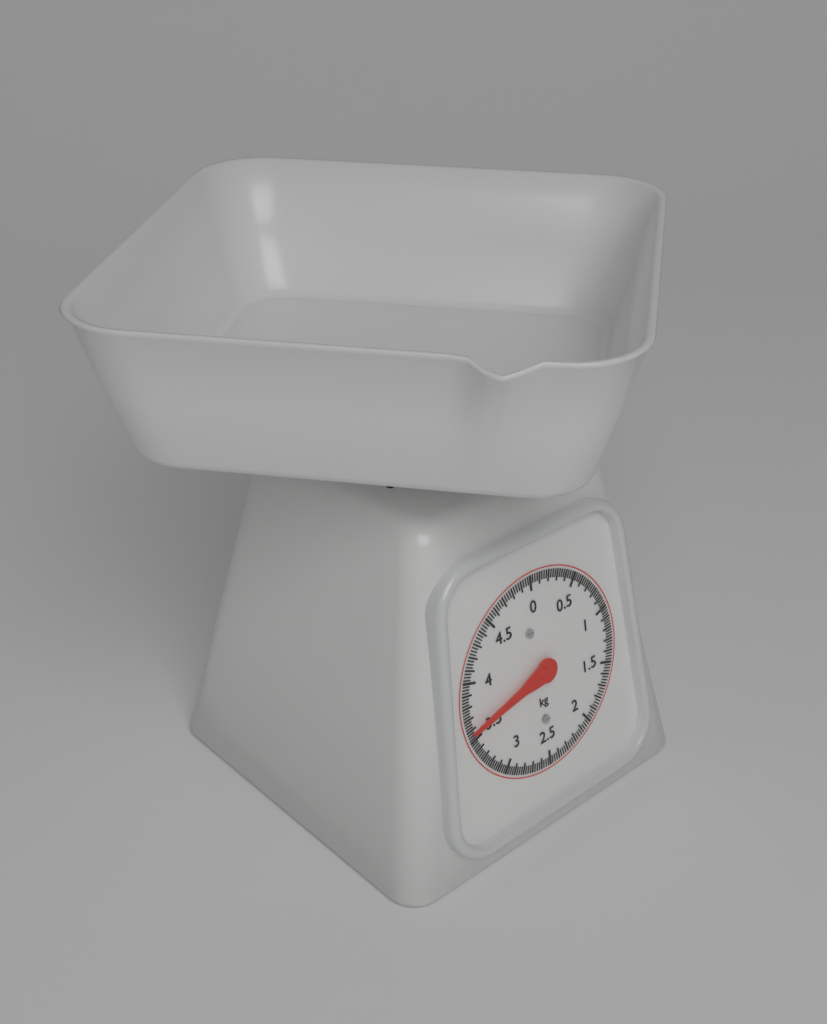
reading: 3.575 kg
